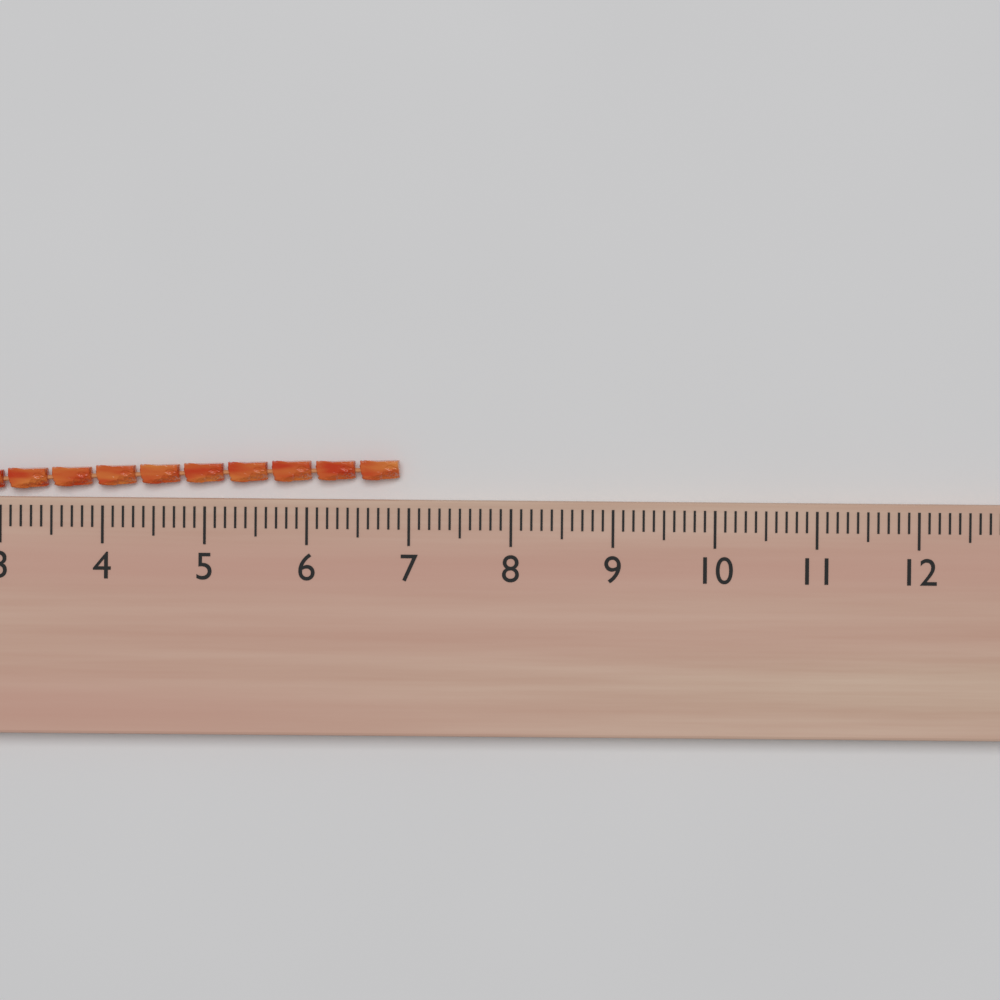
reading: 6.9 (no unit)
